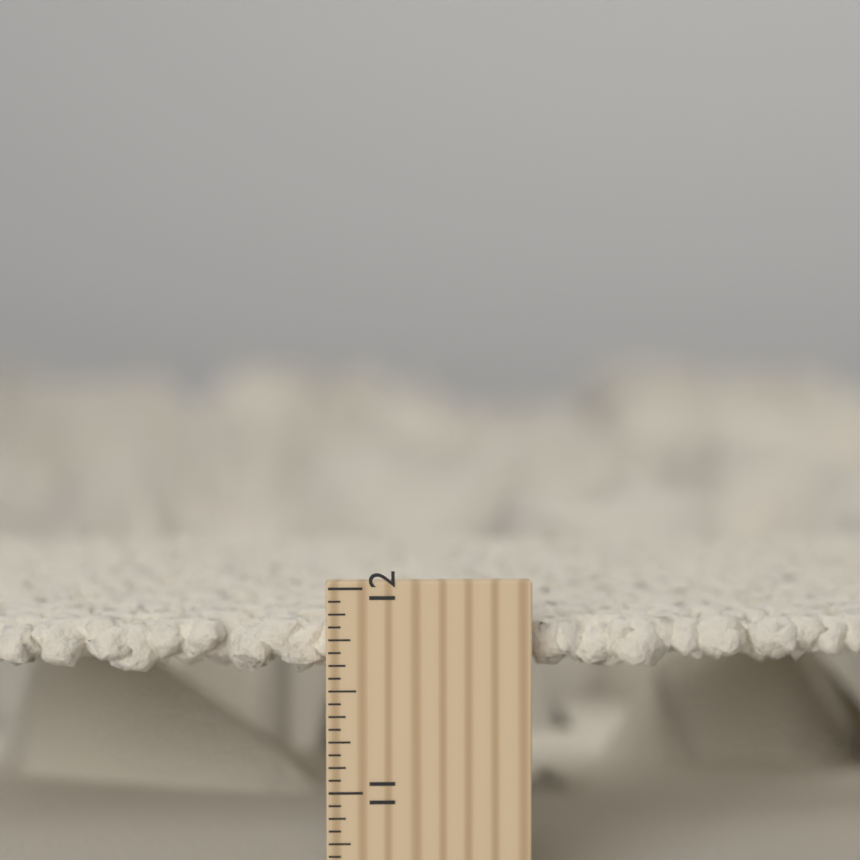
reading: 11.8125 inch
